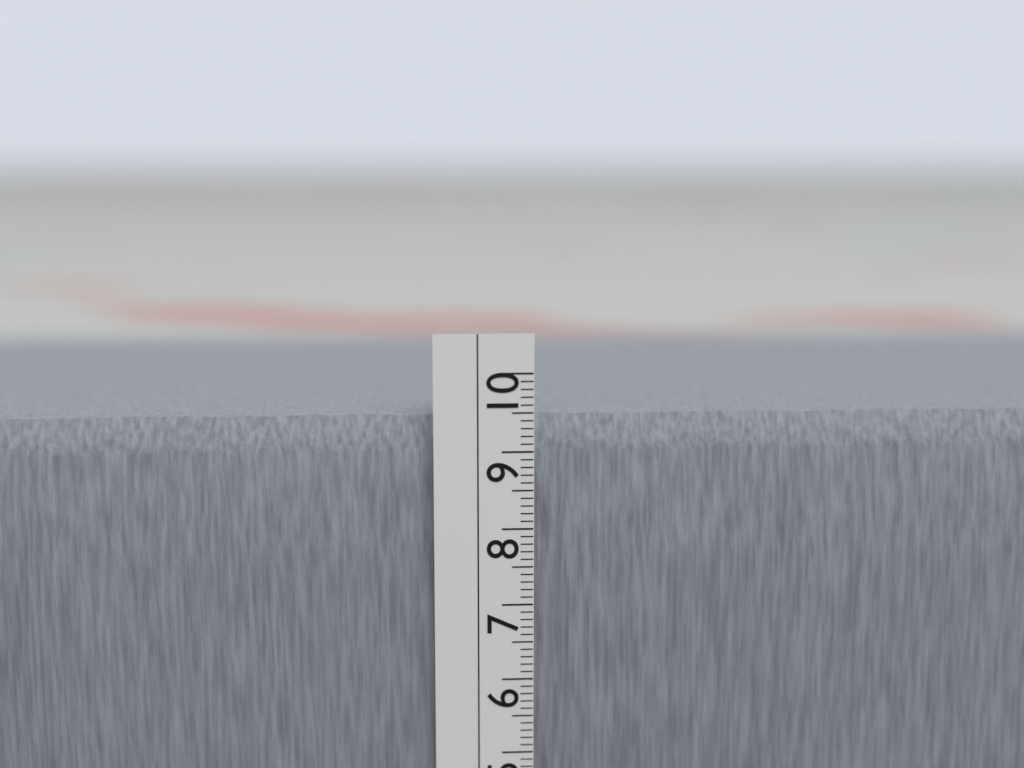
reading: 9.4 cm
